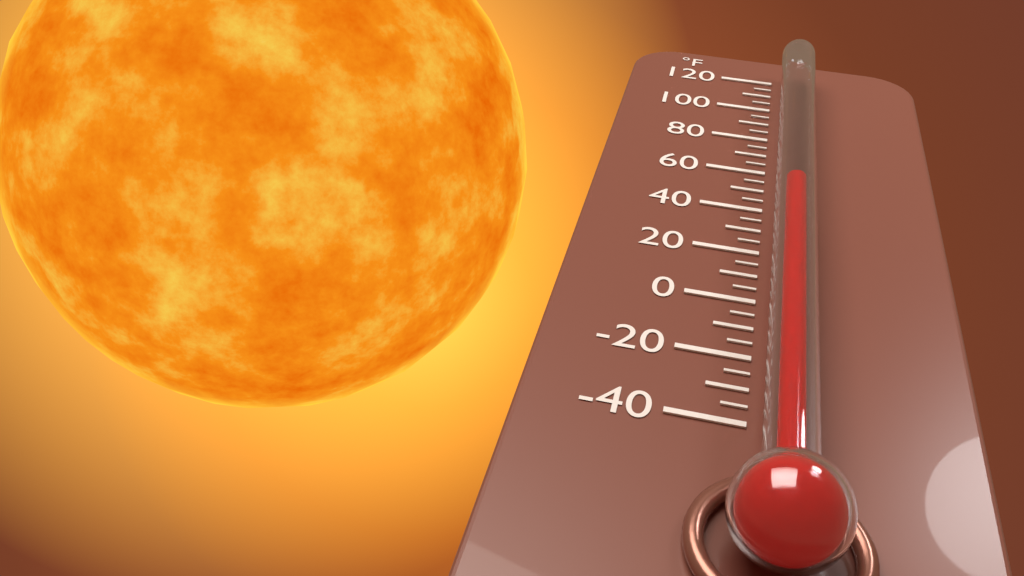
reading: 40 °F
